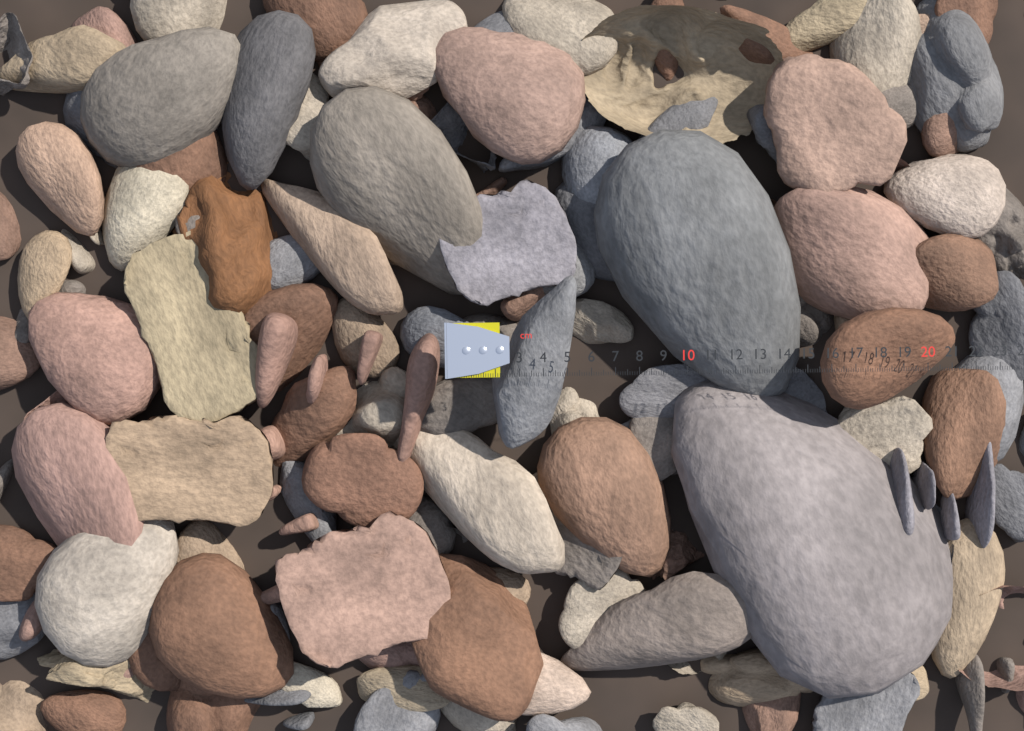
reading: 2.2 cm
